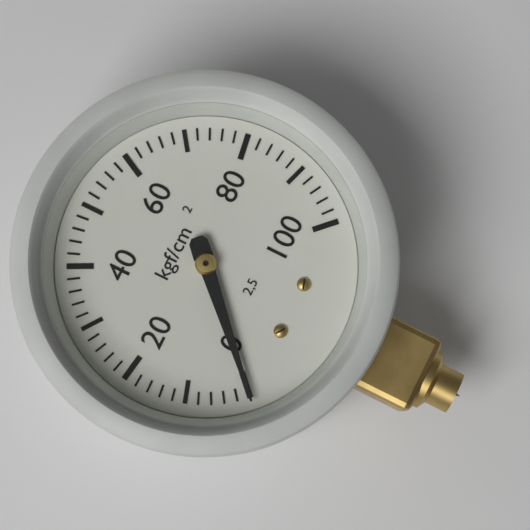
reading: 0 kgf/cm²
